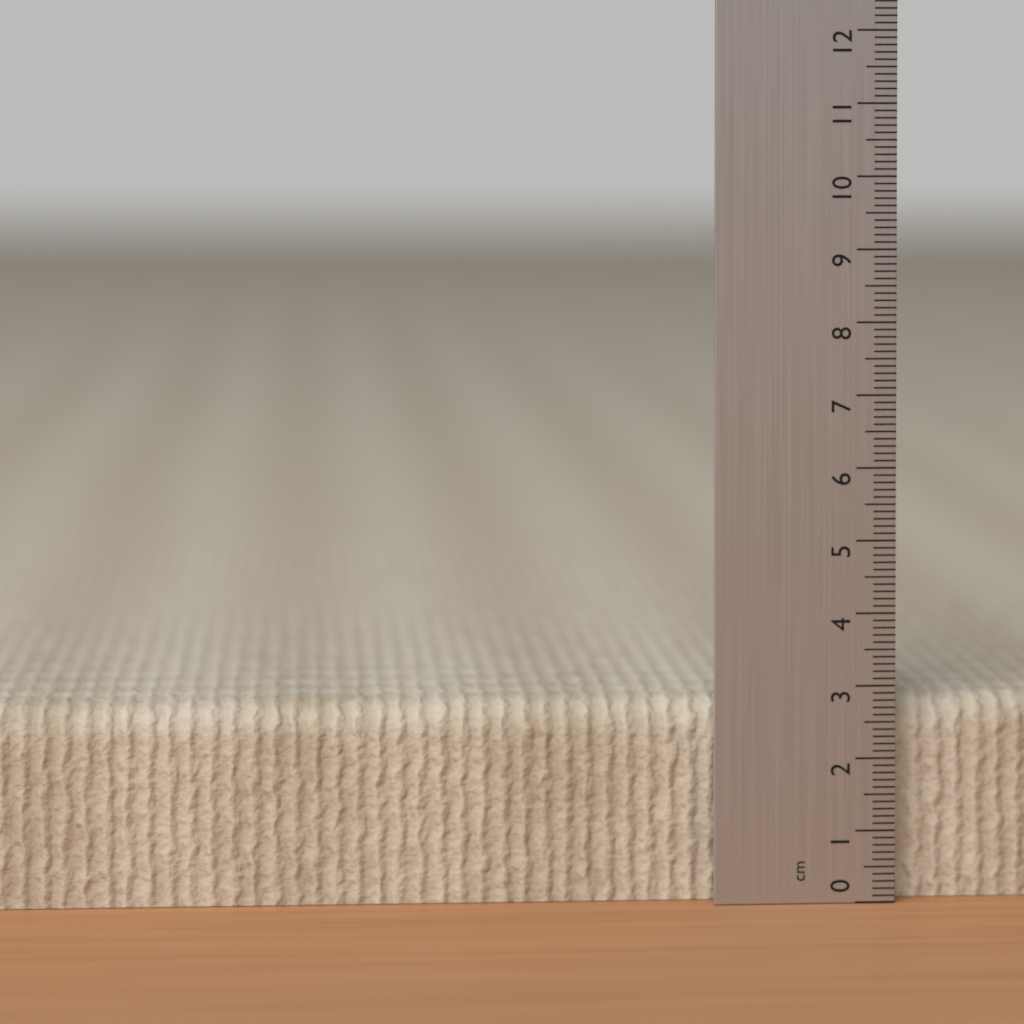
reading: 2.8 cm
